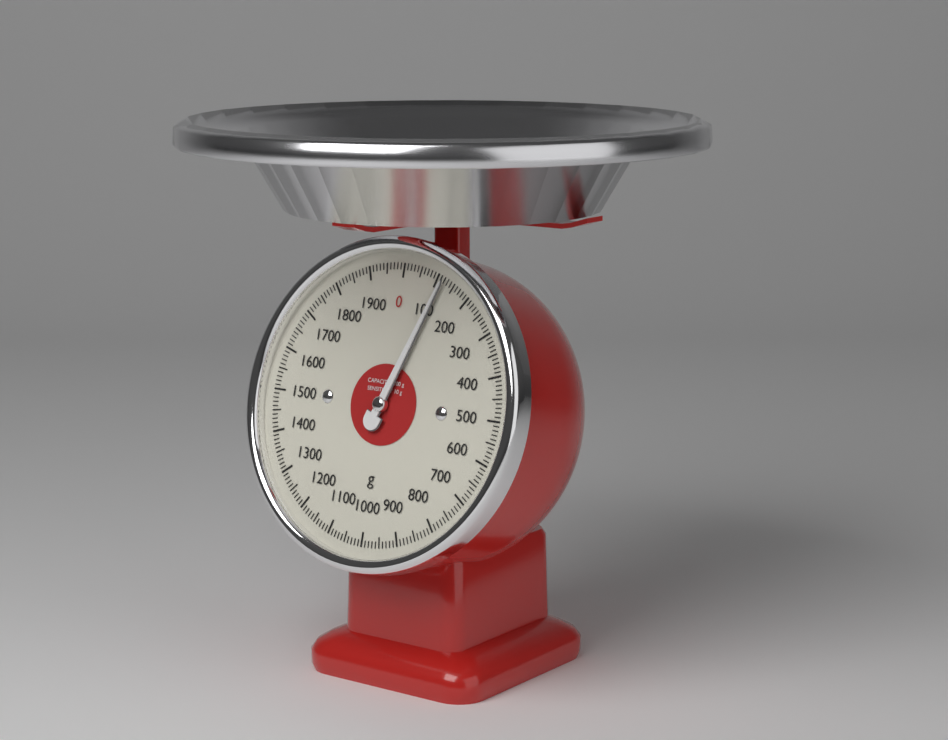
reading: 120 g
